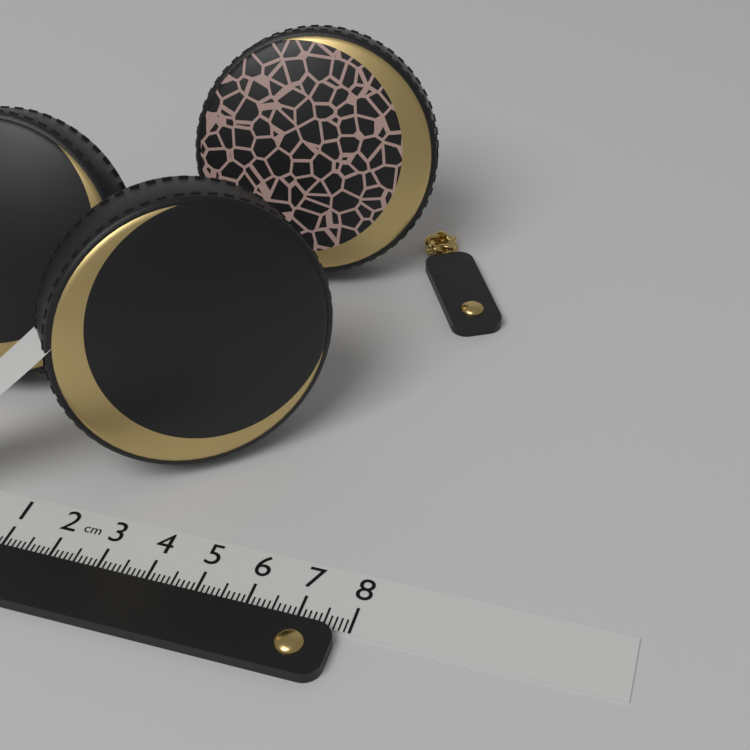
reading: 7.8 cm
